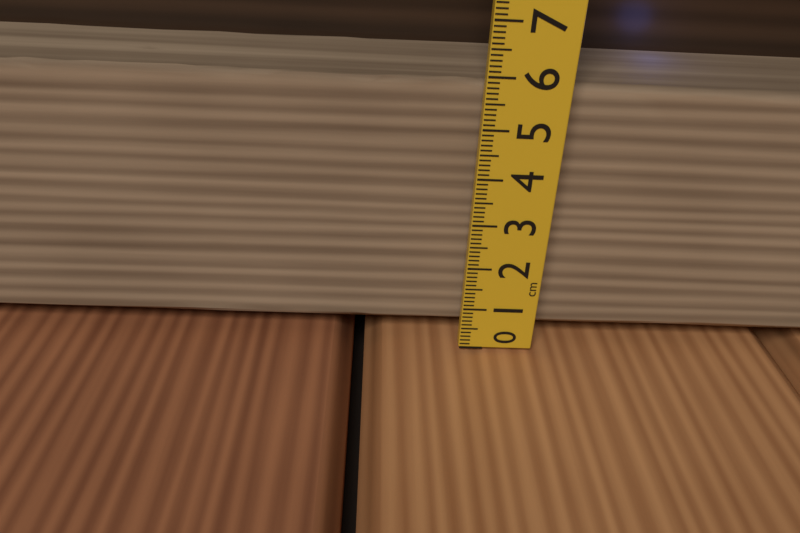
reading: 6.0 cm
